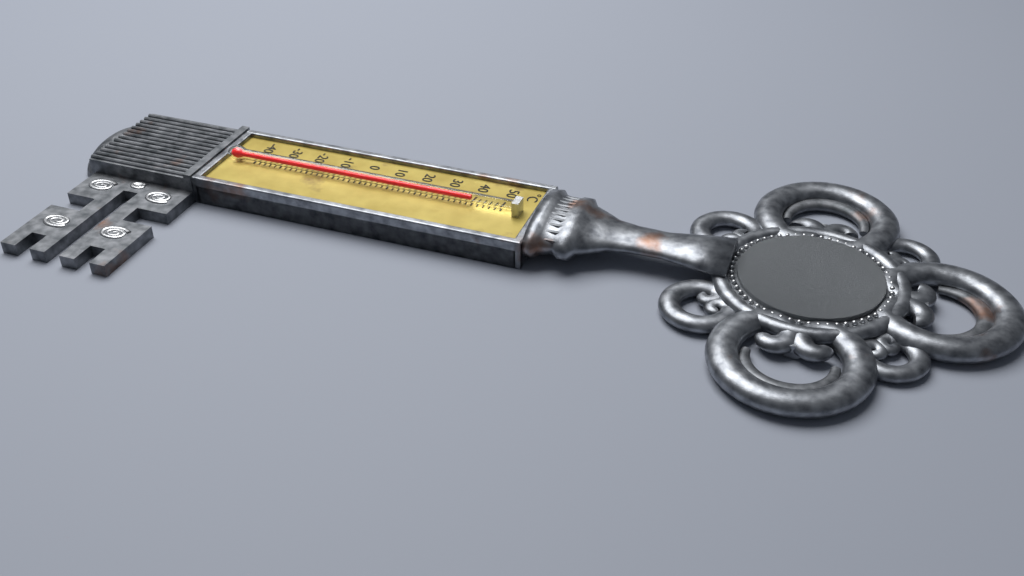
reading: 40 °C
